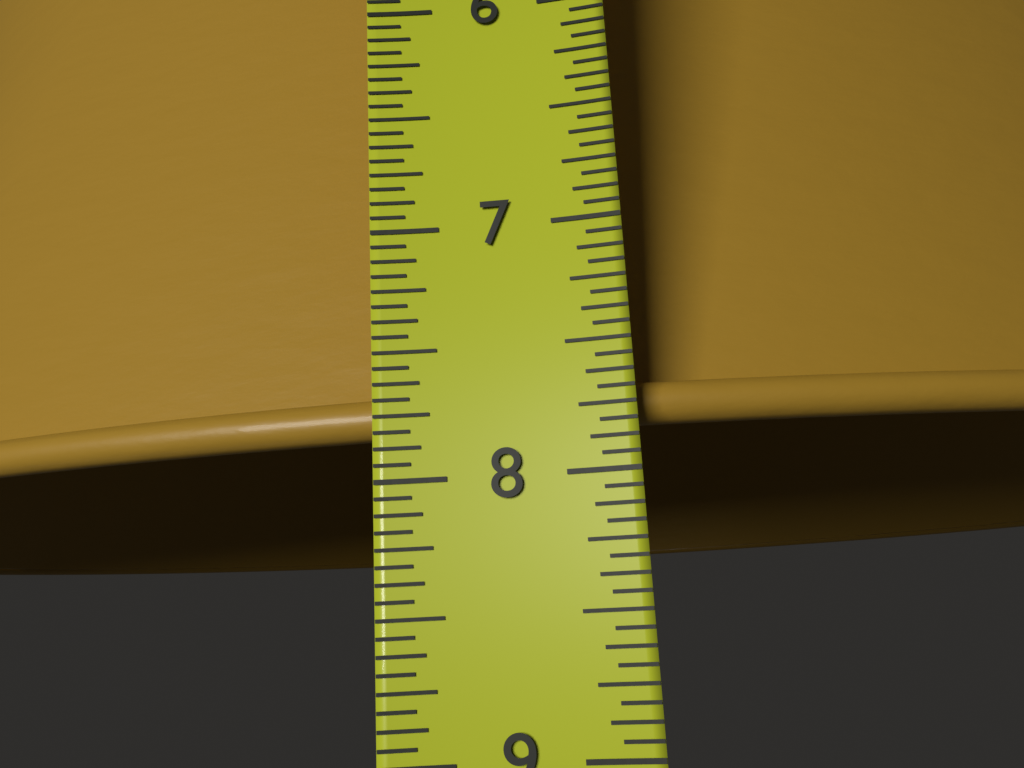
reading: 7.8125 in
